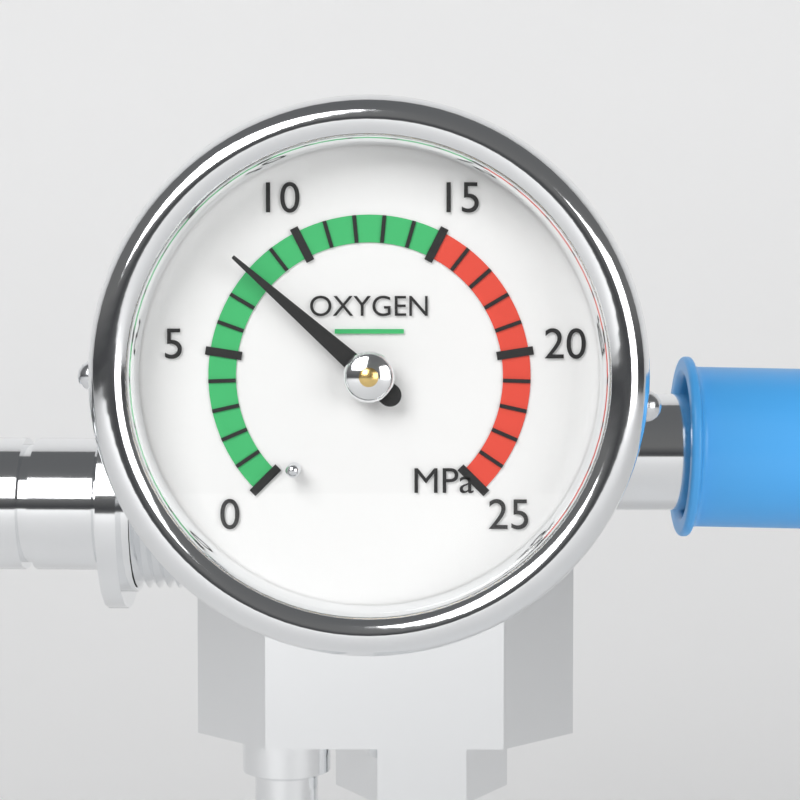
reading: 8 MPa
